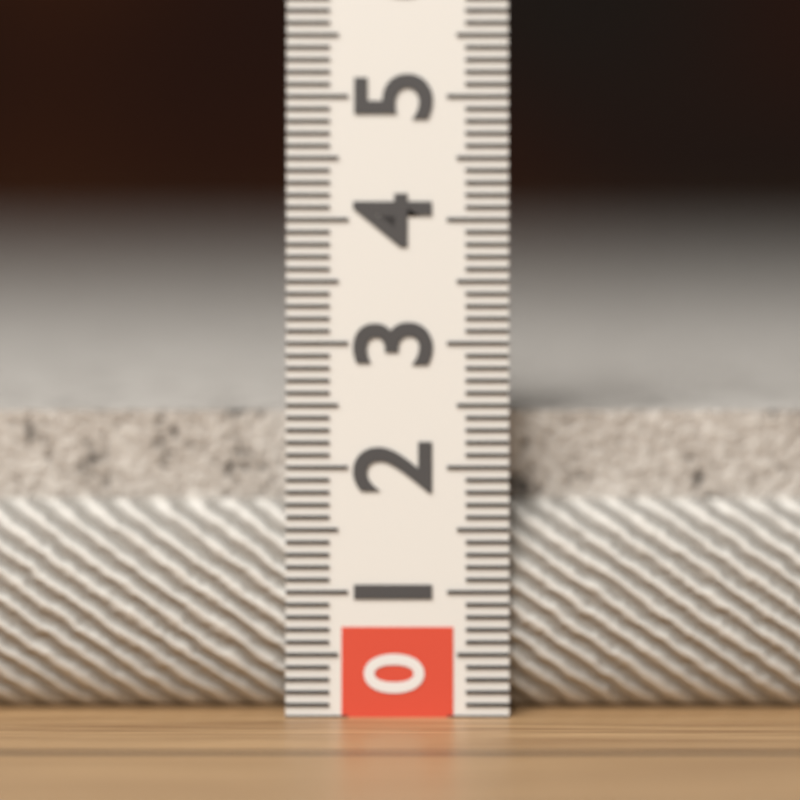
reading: 2.5 (no unit)
